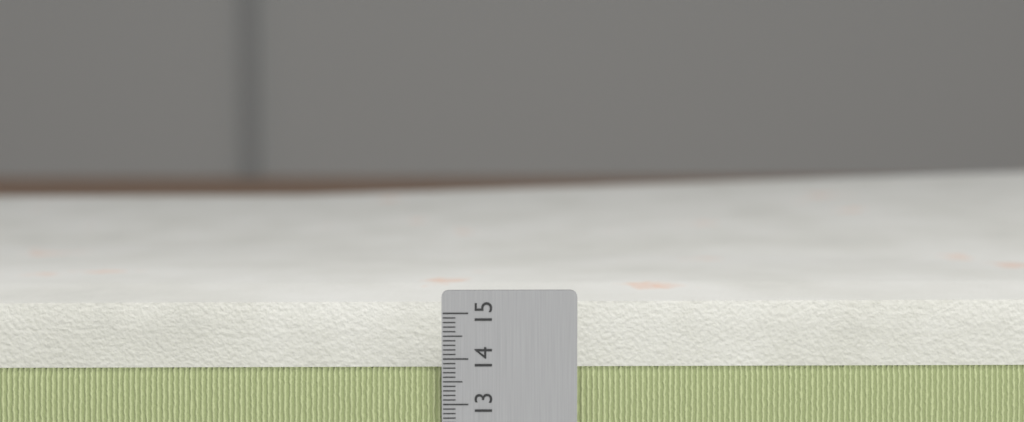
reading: 14.8 (no unit)
